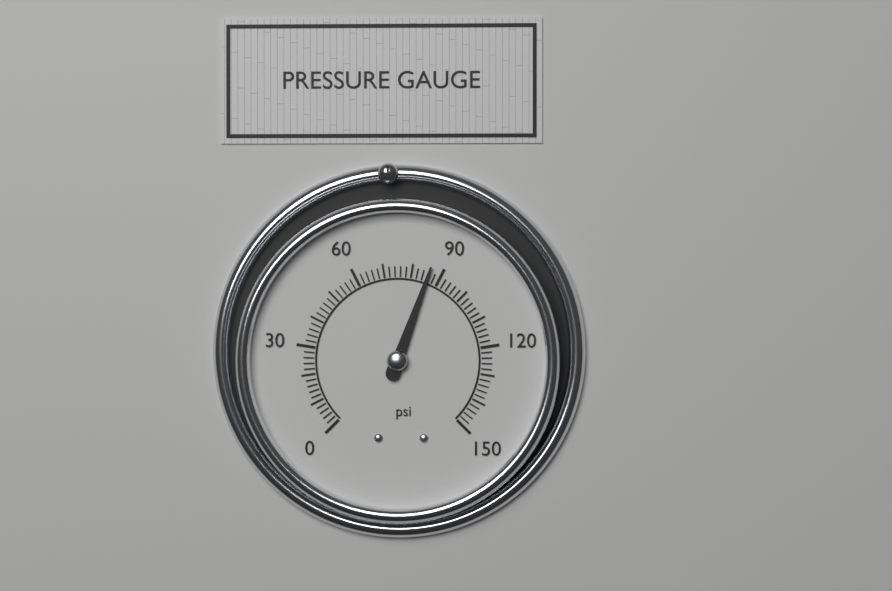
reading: 86 psi
